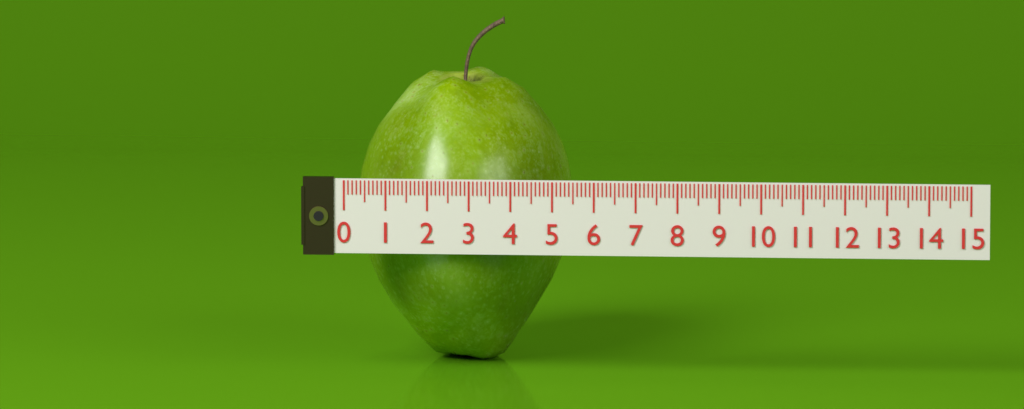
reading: 5.2 (no unit)
